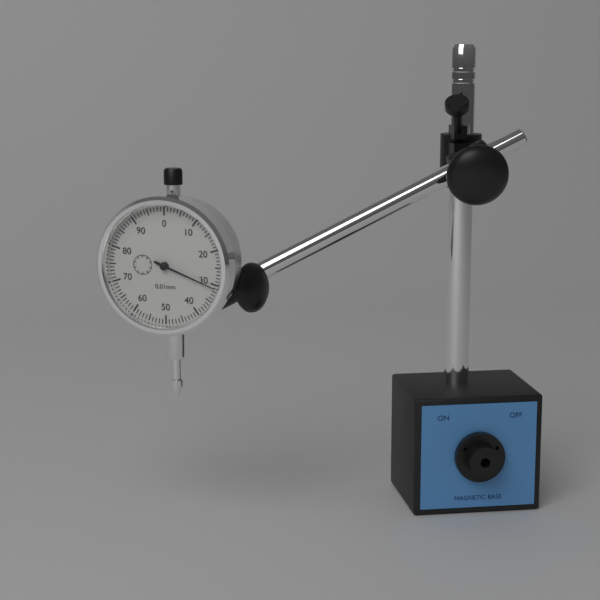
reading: 0.31 mm
